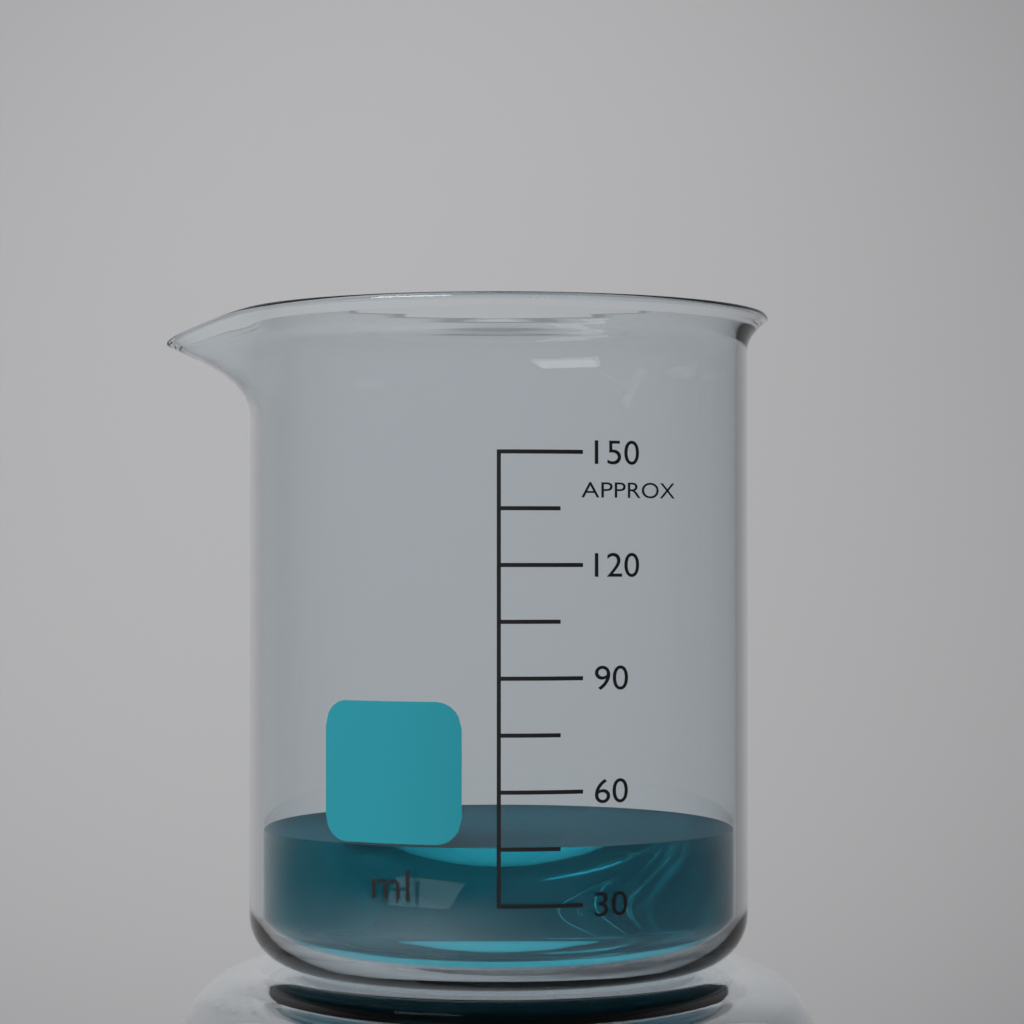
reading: 45 ml
